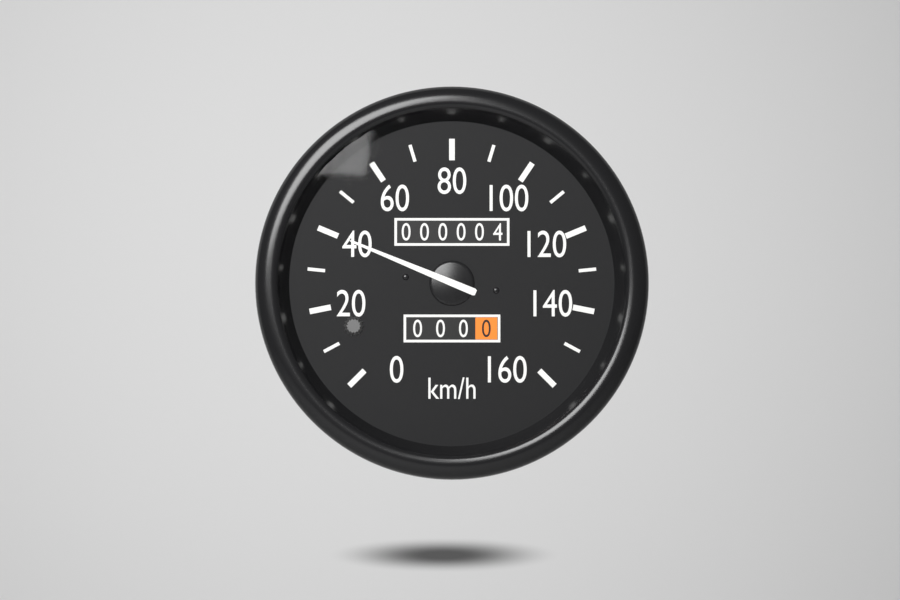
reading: 40 km/h
